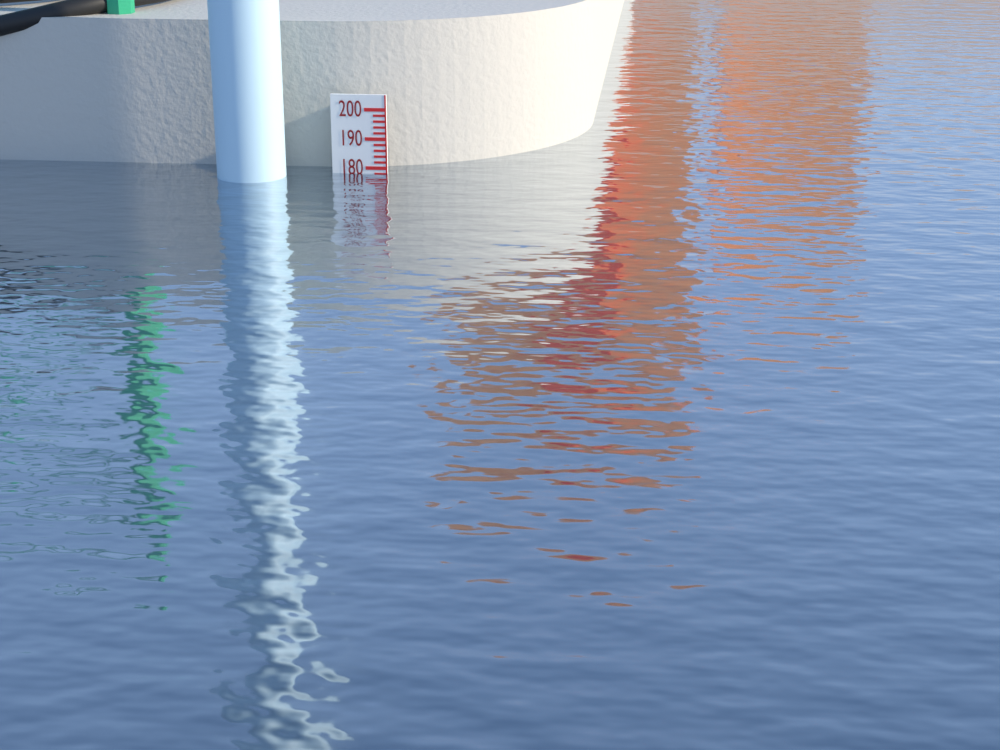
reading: 178 (no unit)
